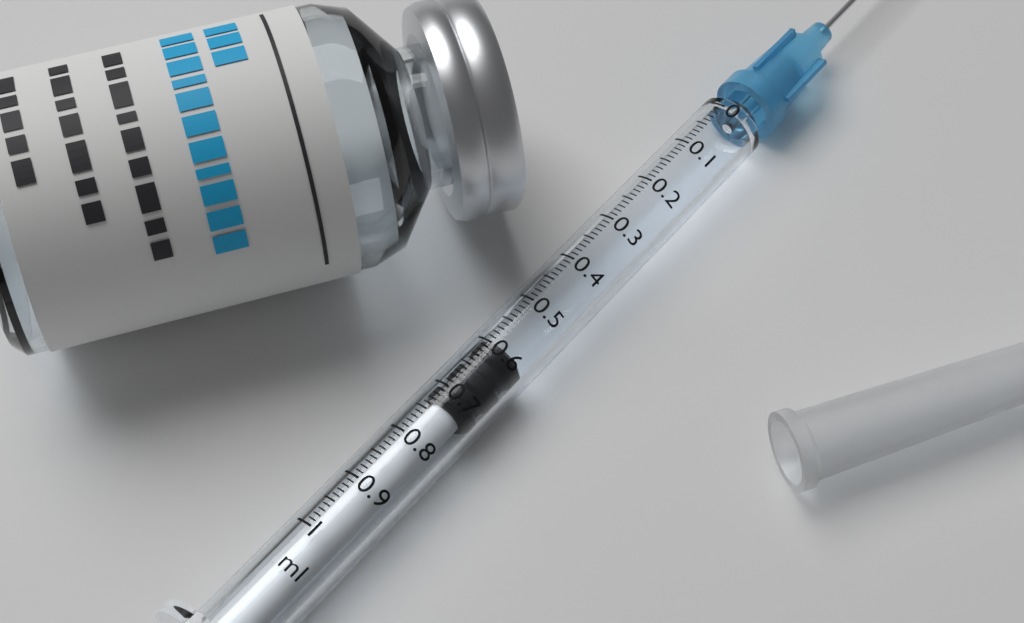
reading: 0.59 ml
